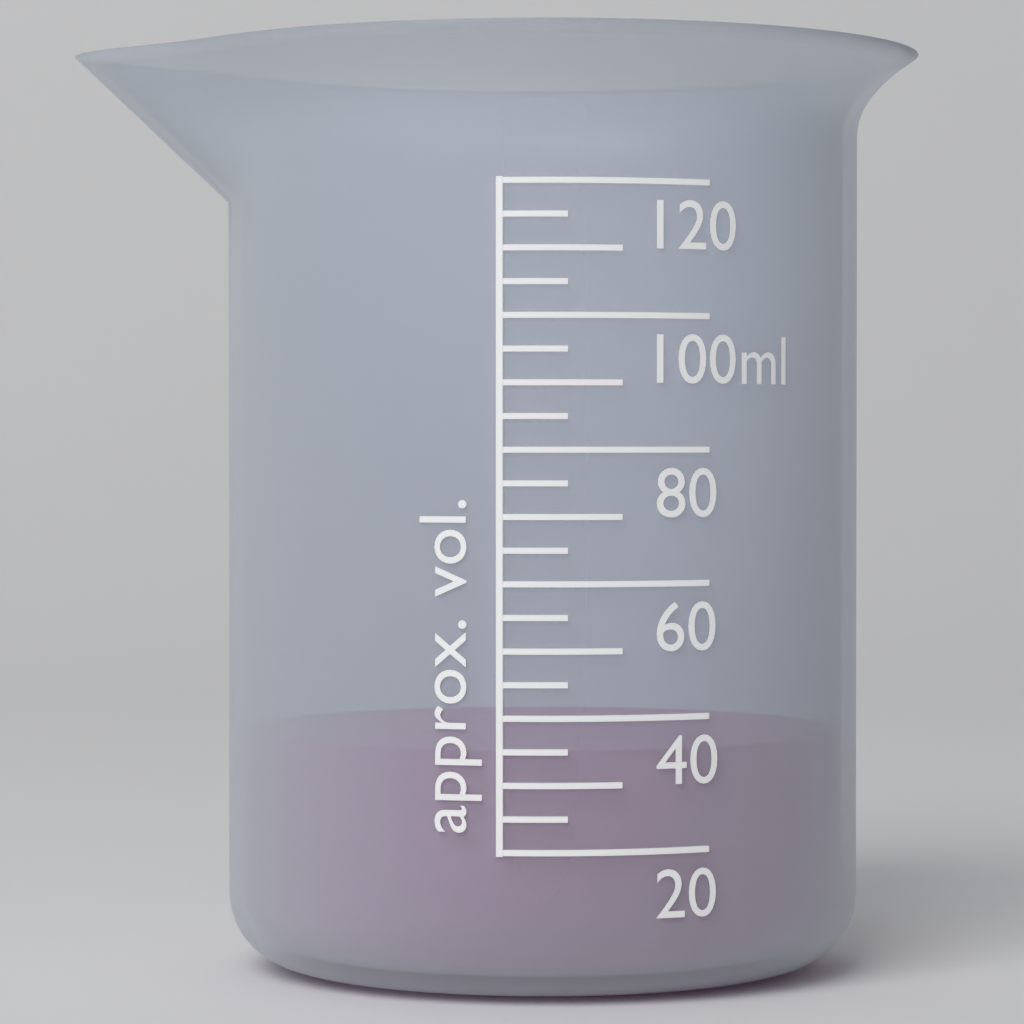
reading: 35 ml
